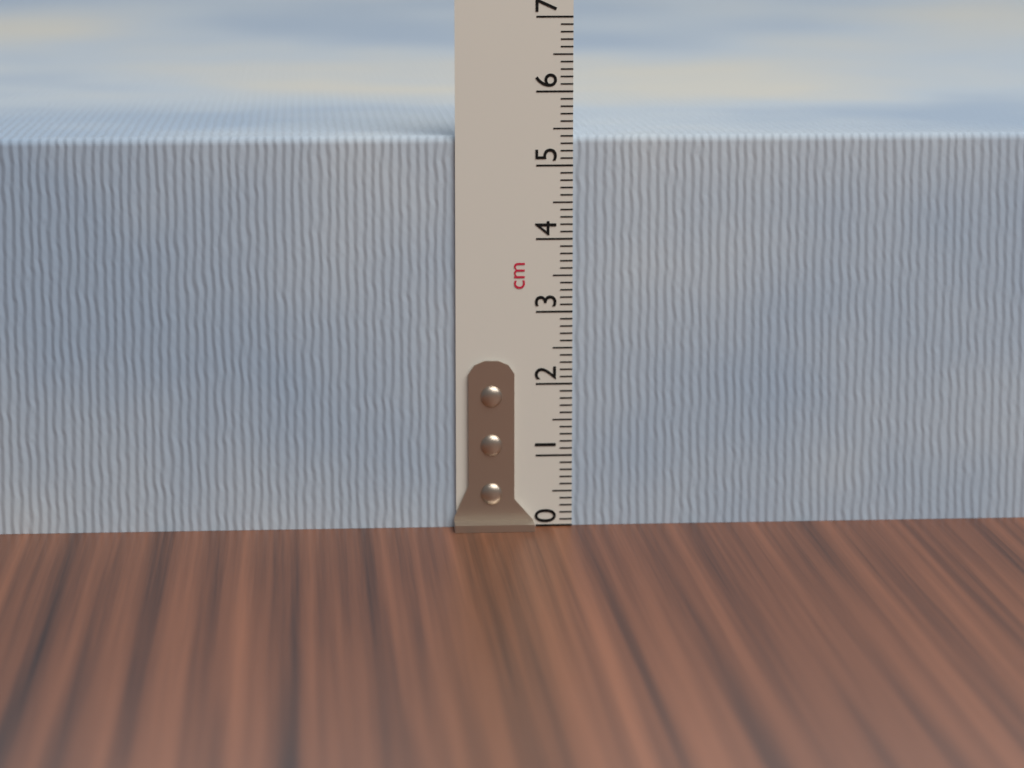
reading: 5.4 cm
